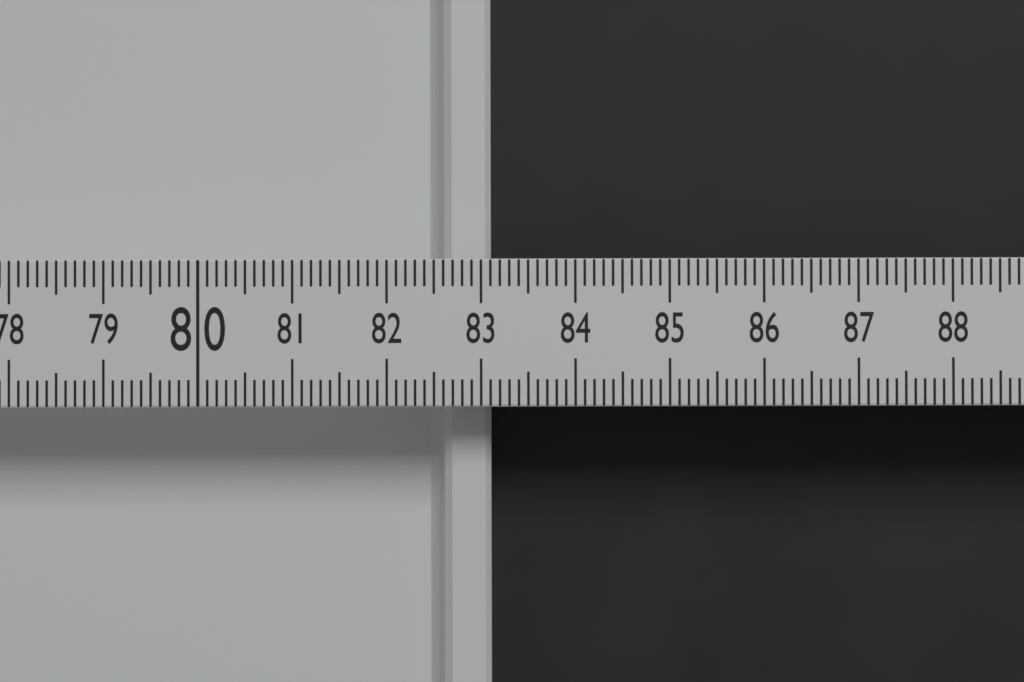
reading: 83.1 (no unit)
